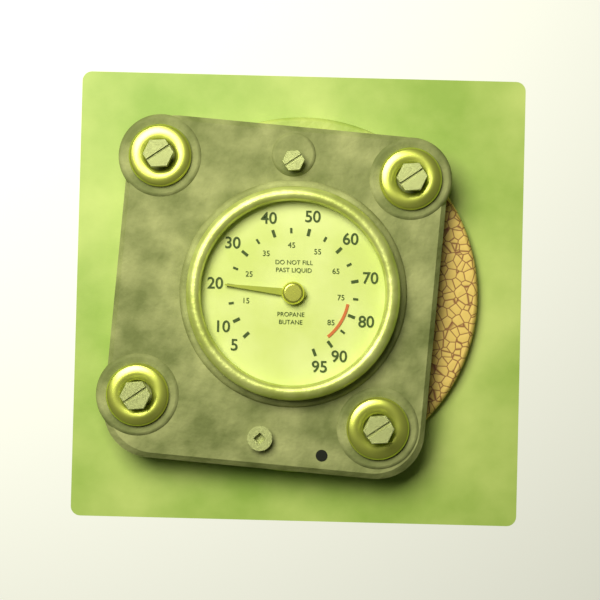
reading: 20 (no unit)
